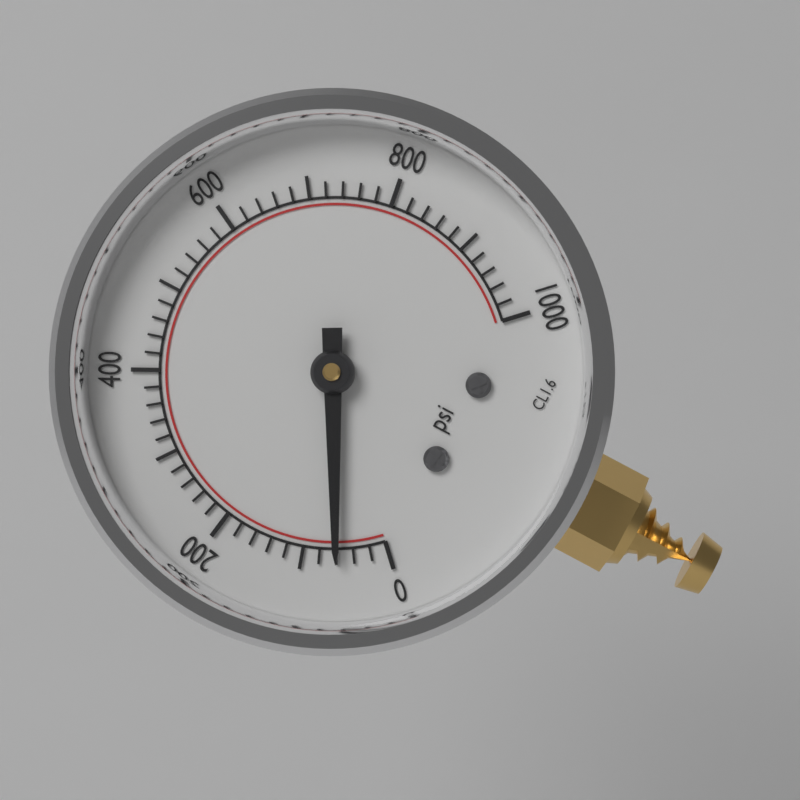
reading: 60 psi
